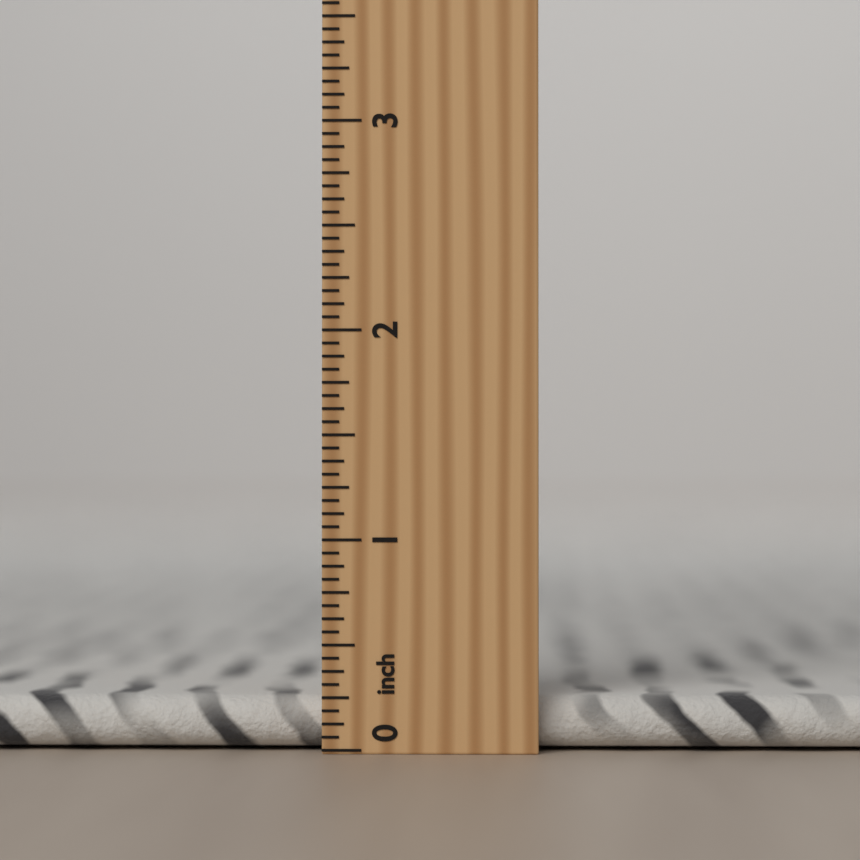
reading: 0.2500 inch
